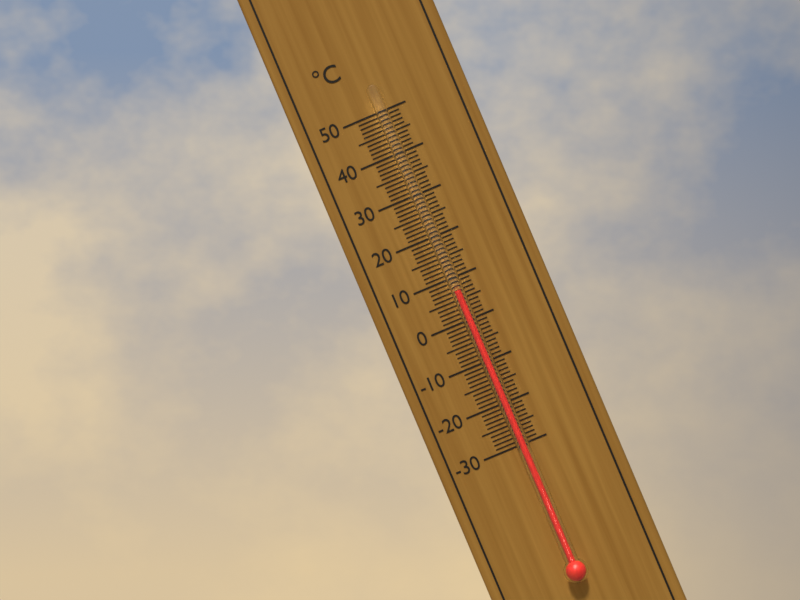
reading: 7 °C
